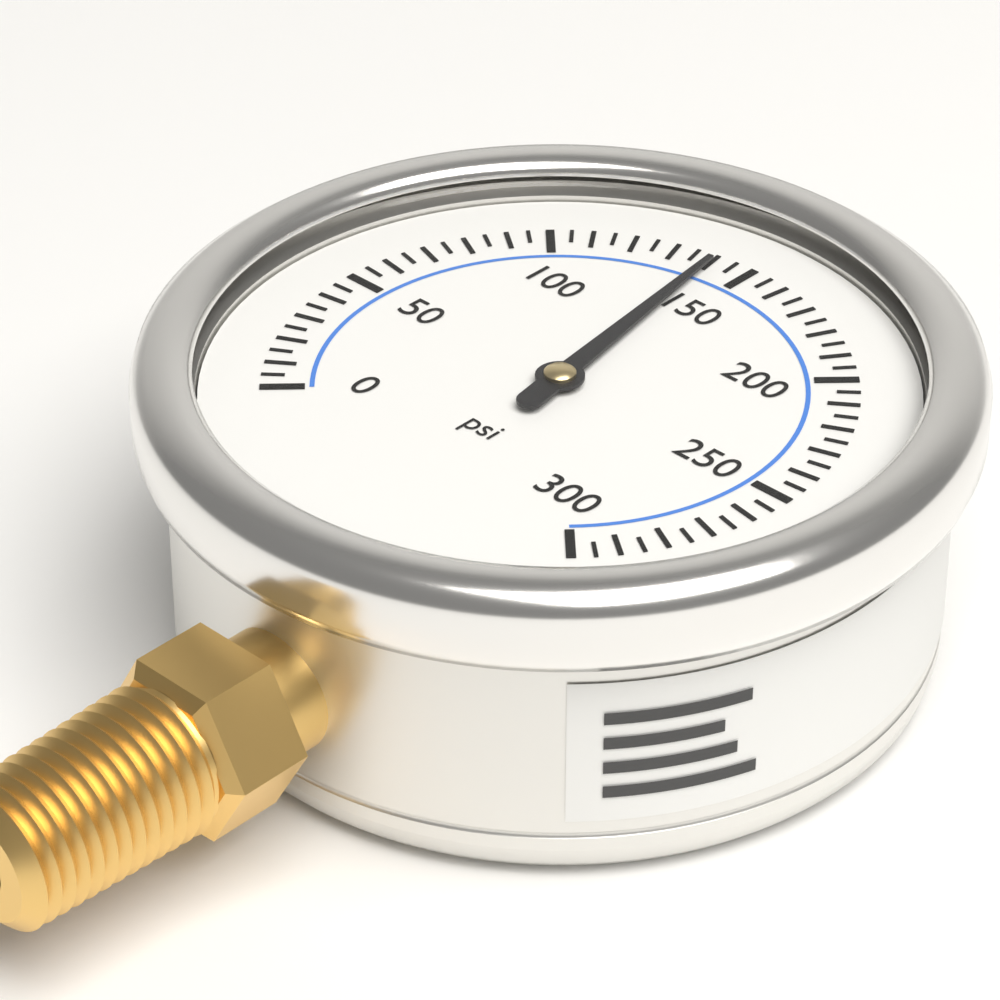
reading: 140 psi
